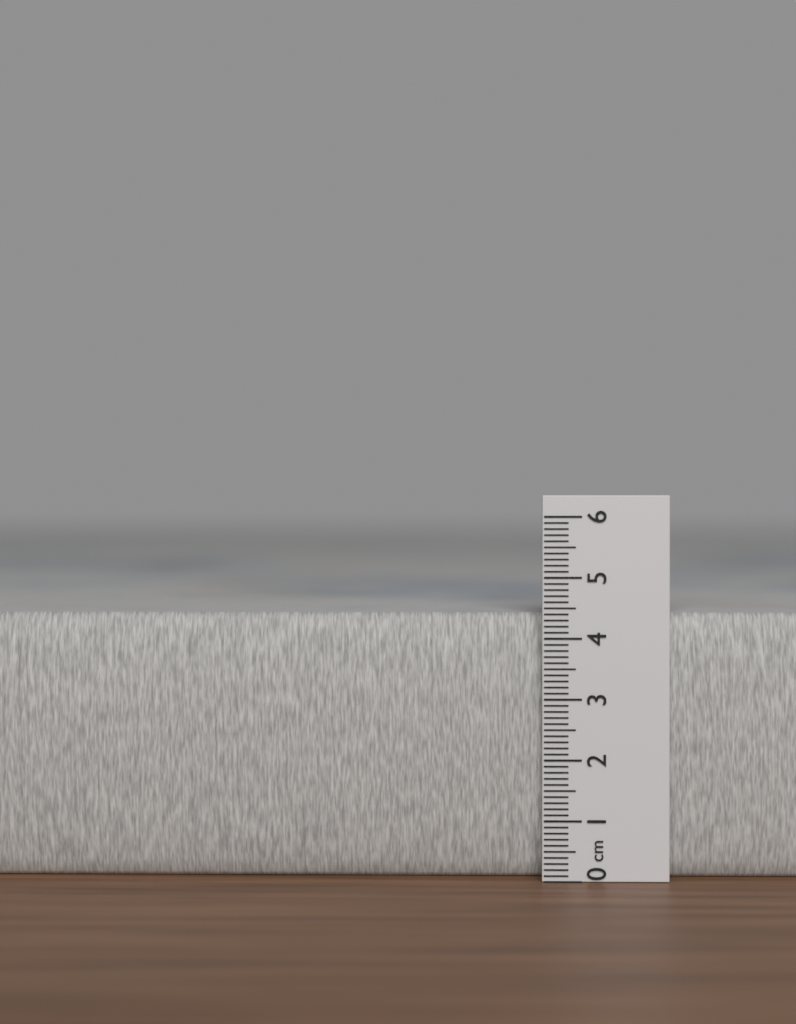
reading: 4.4 cm
